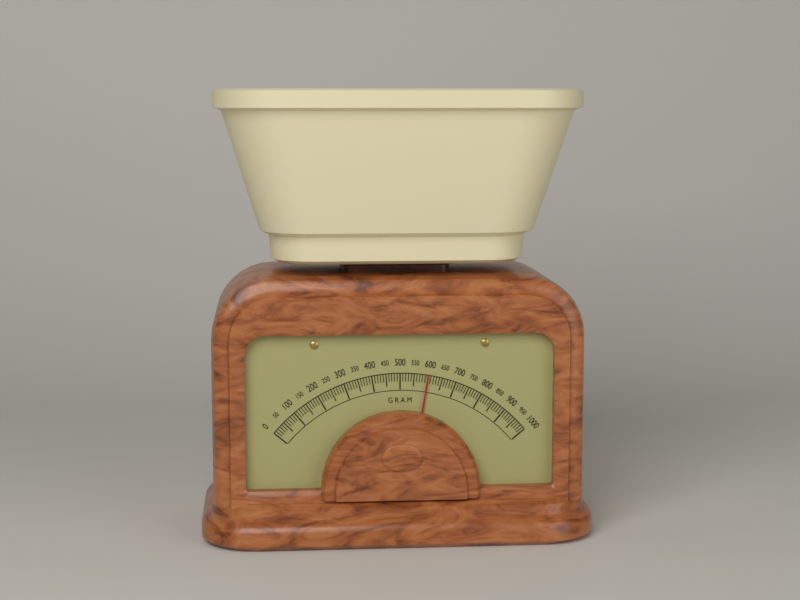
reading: 600 g
